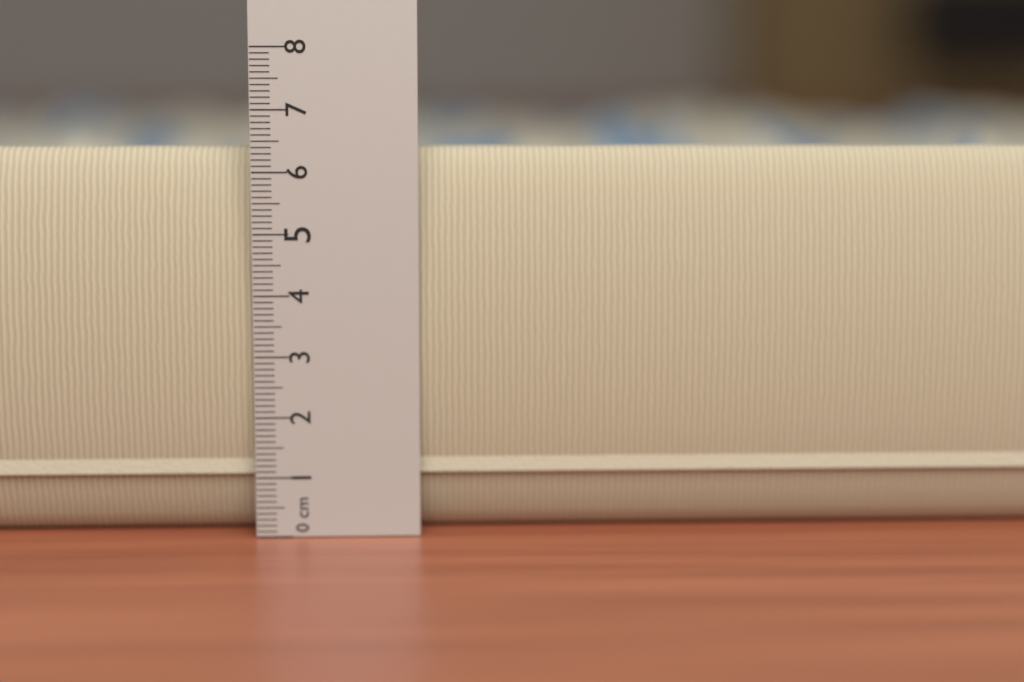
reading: 6.4 cm
